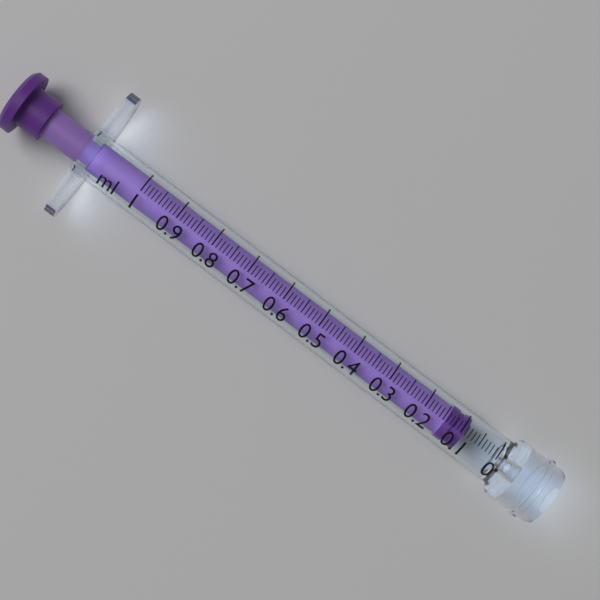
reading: 0.09 ml
